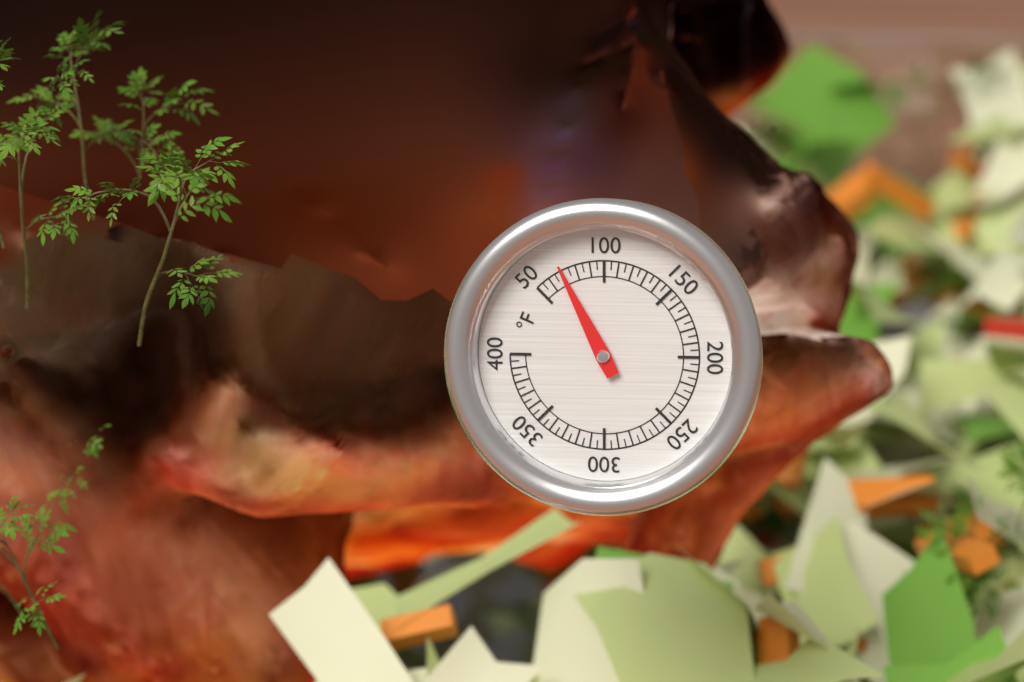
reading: 70 °F
